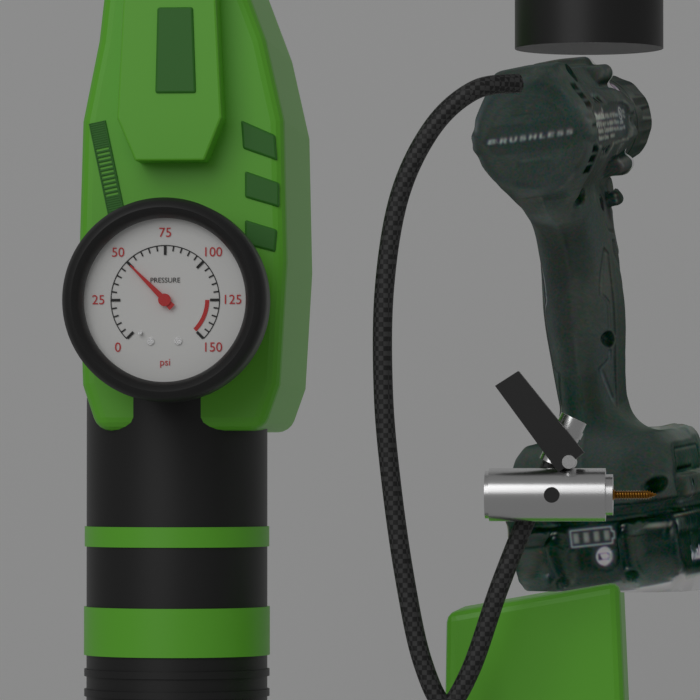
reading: 50 psi
